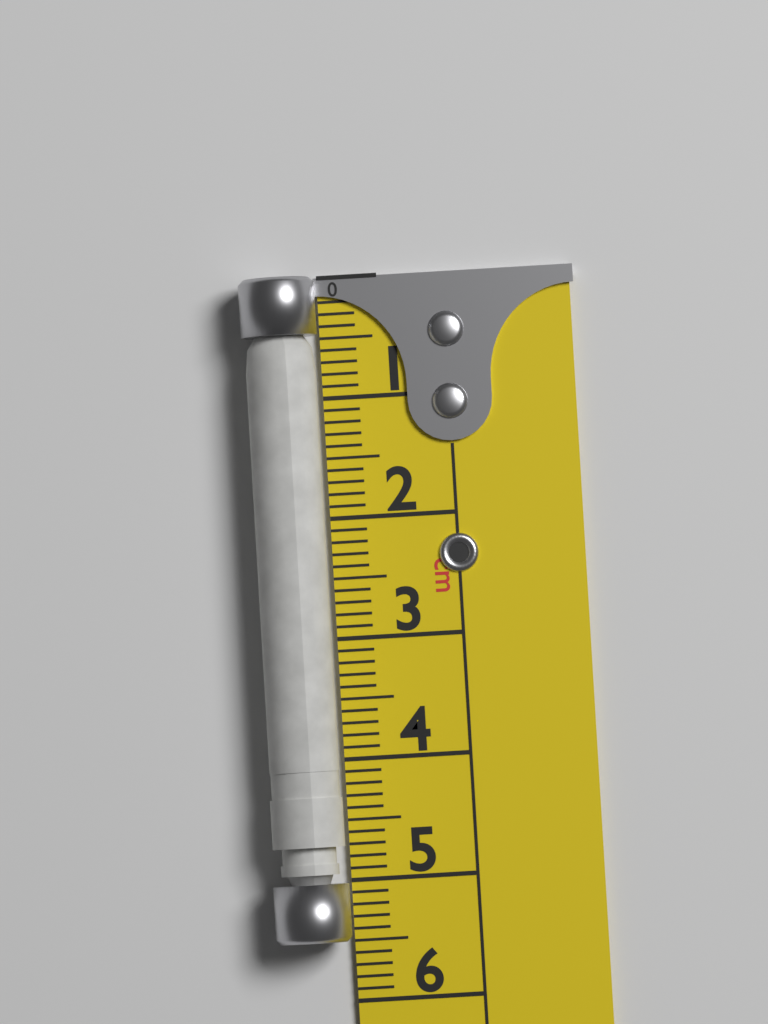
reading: 5.5 cm
